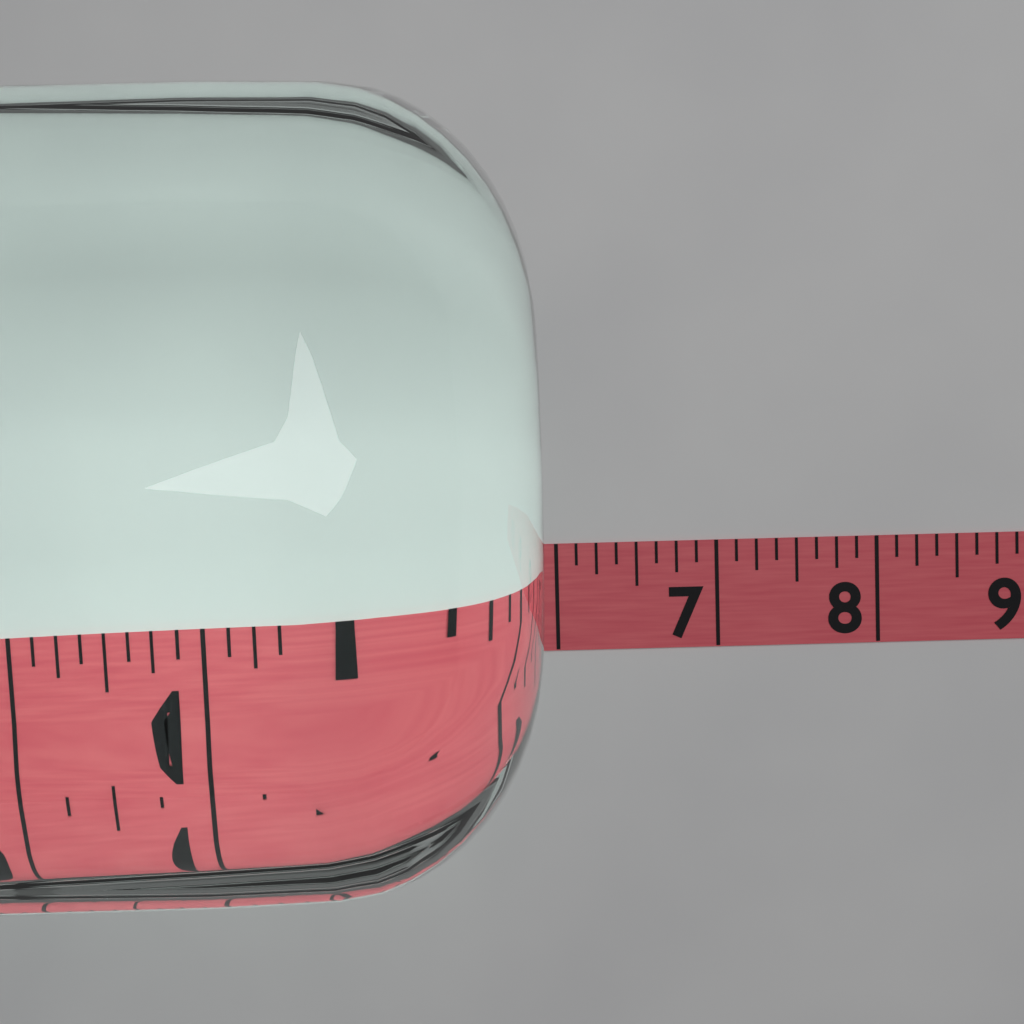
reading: 5.875 (no unit)
